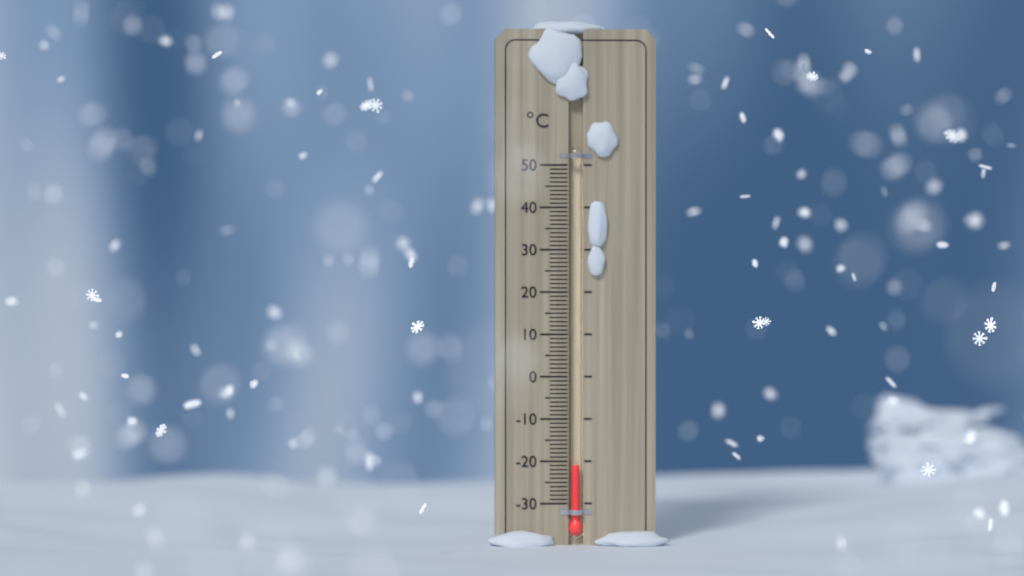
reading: -21 °C
